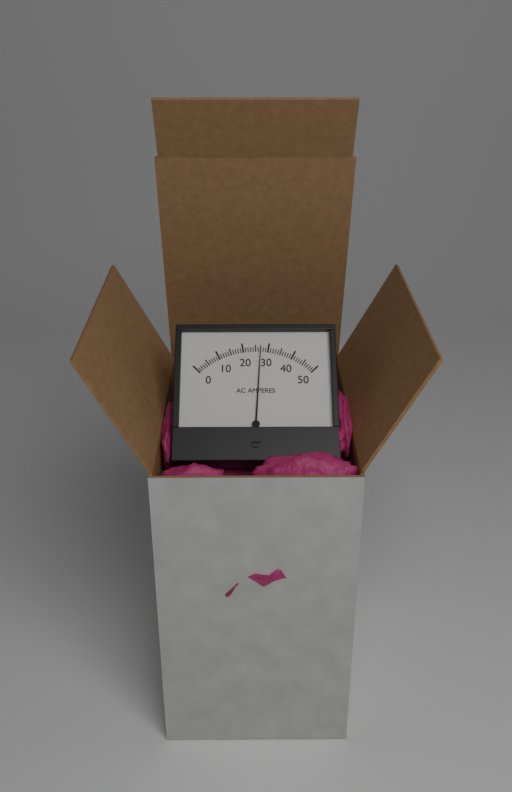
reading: 27 A
